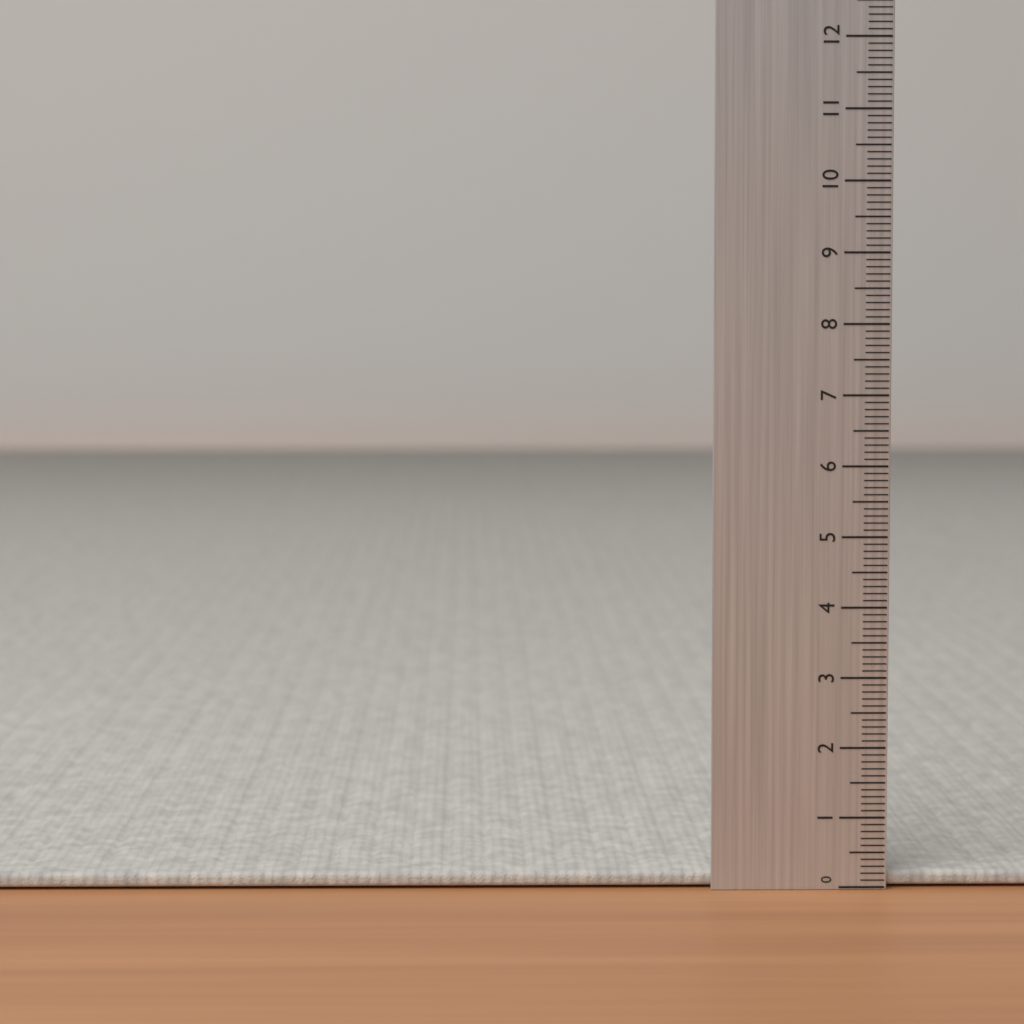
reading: 0.2 (no unit)
